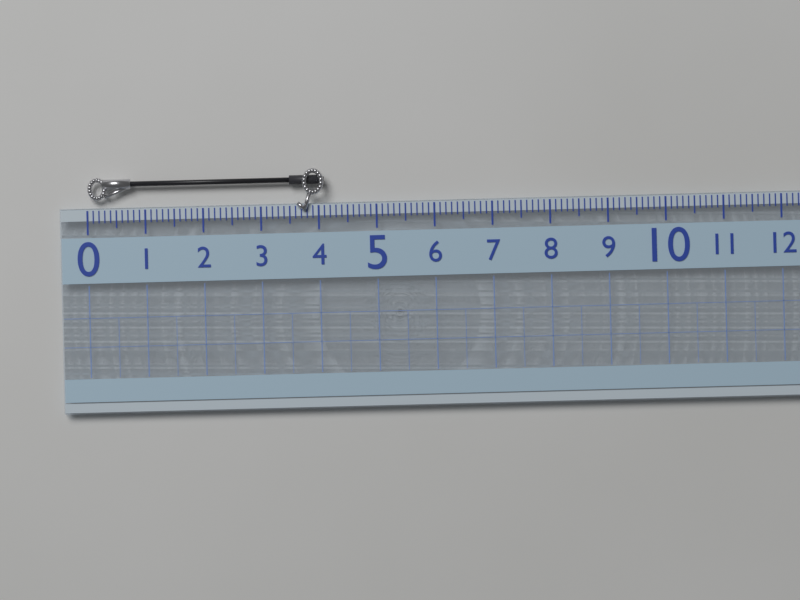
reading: 4.1 (no unit)
